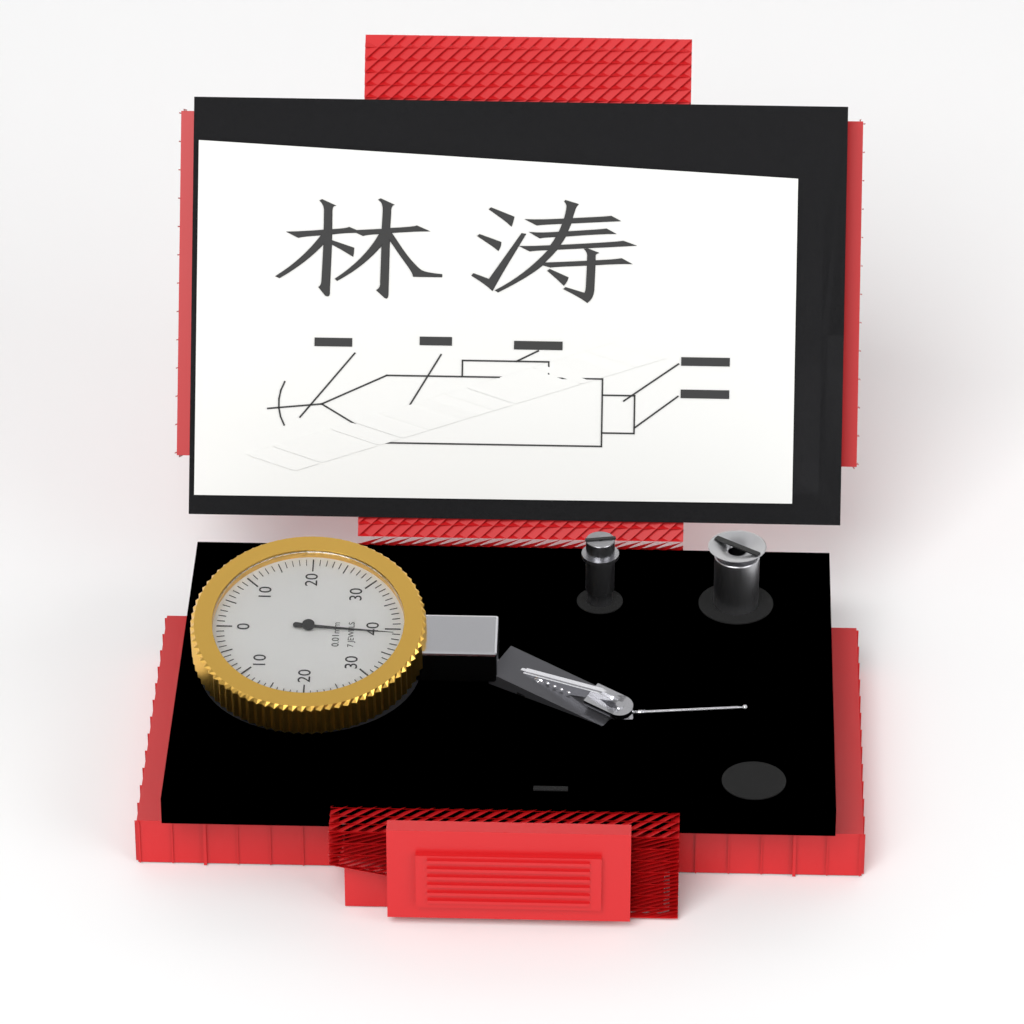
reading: 39 0.01mm
